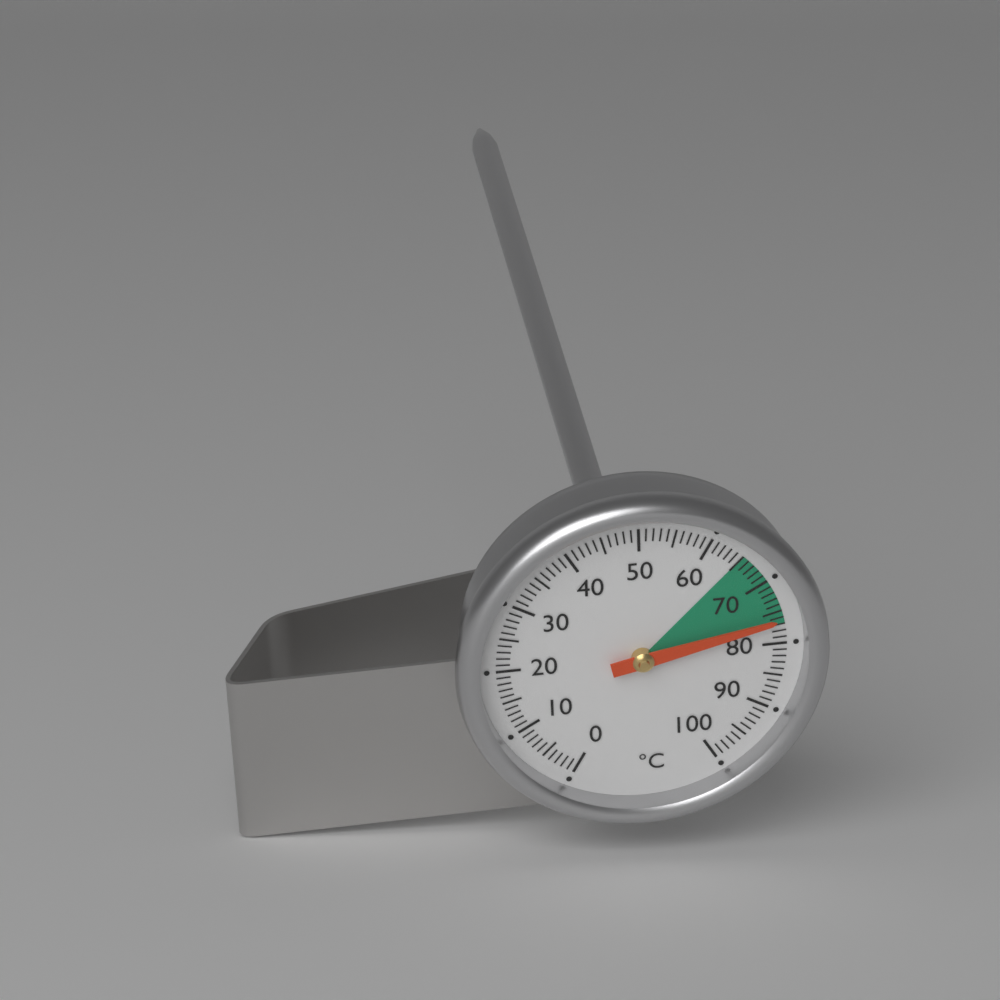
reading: 76 °C
